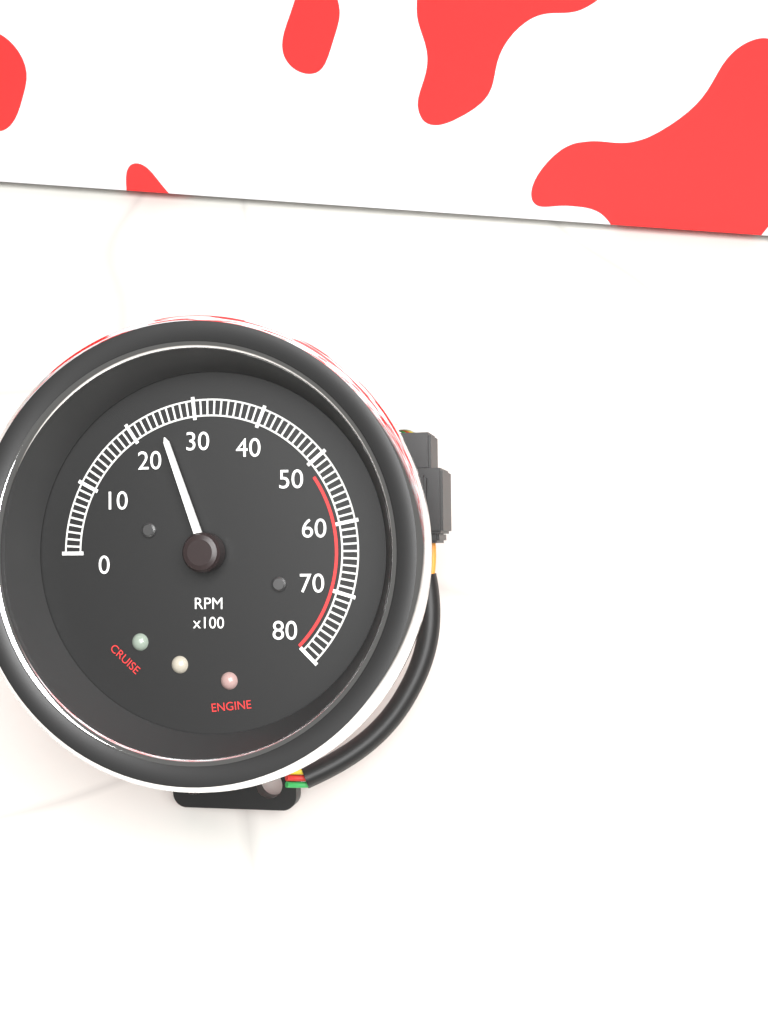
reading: 2500 RPM
